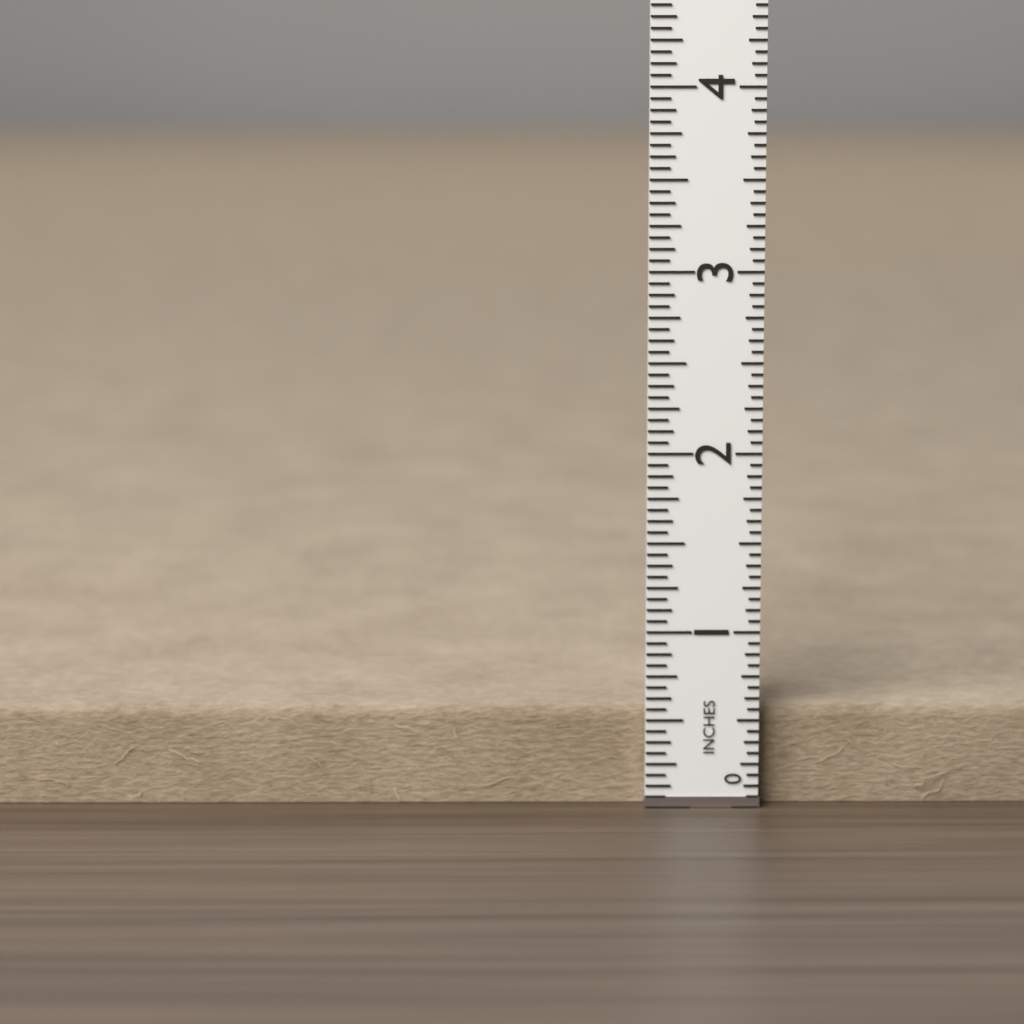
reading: 0.5625 in
